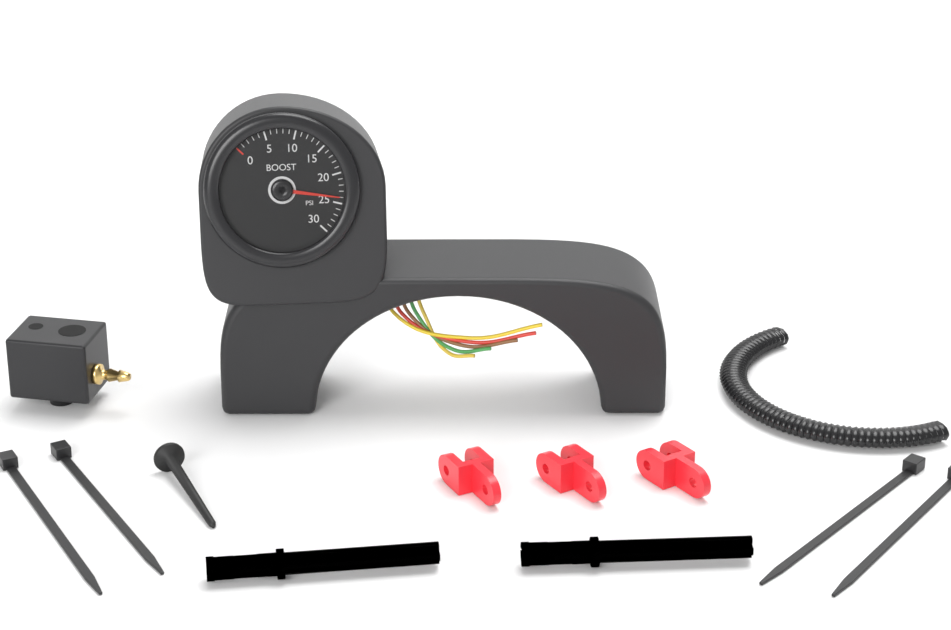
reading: 24 psi
